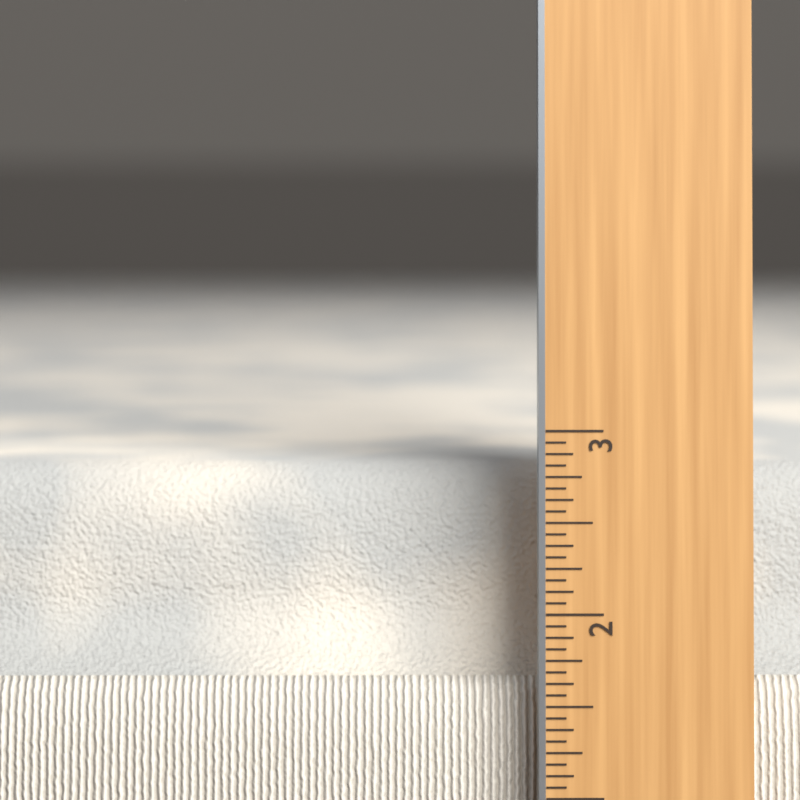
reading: 2.7500 in
